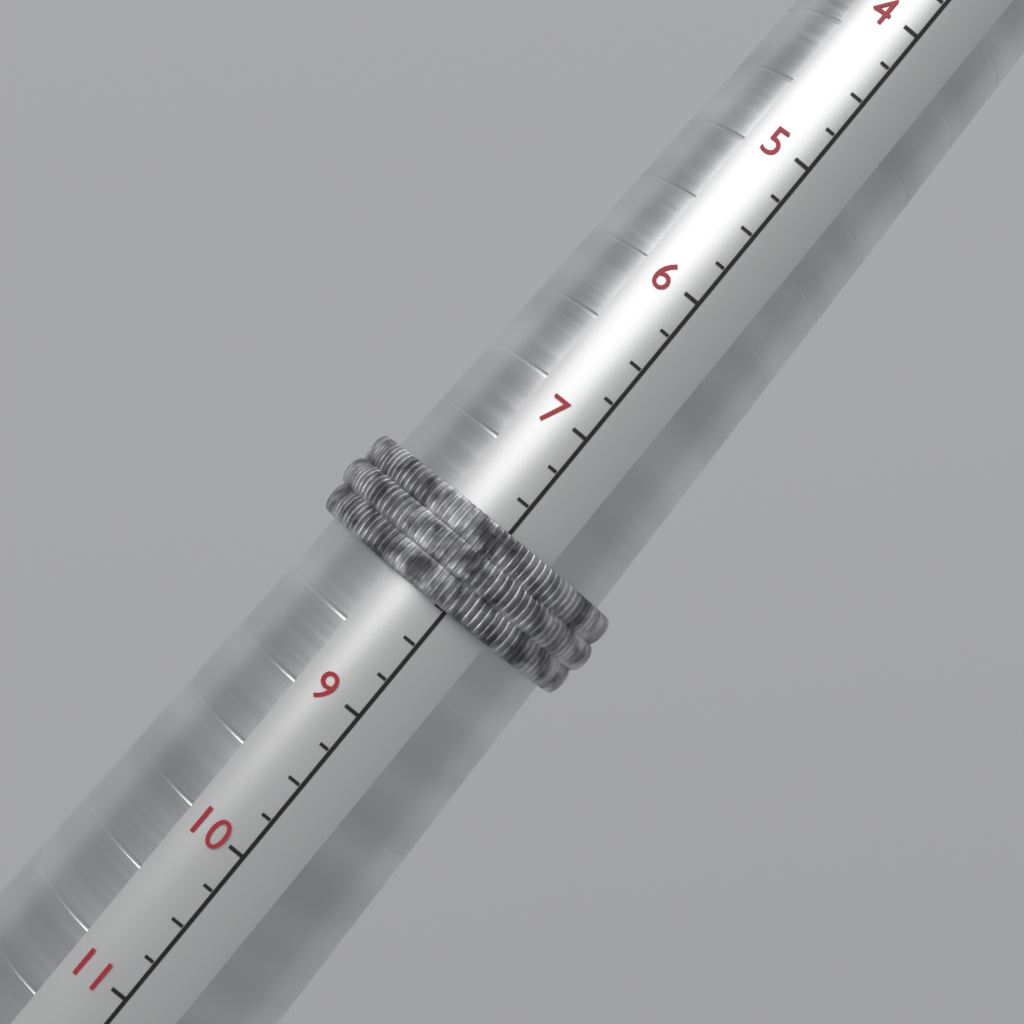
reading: 8.25 (no unit)
